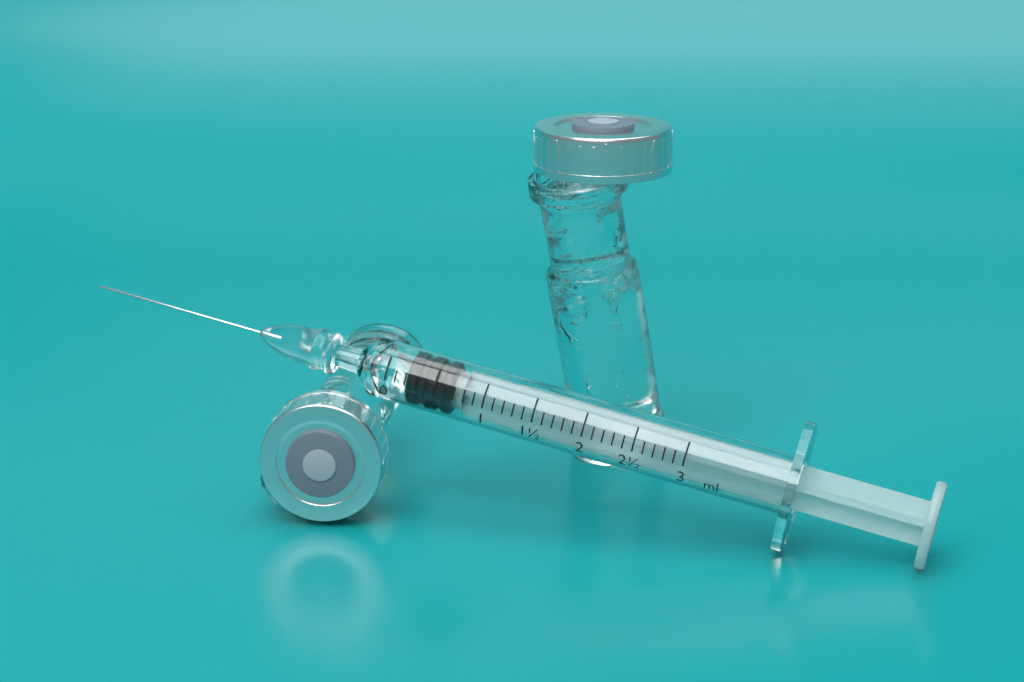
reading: 0.2 ml
